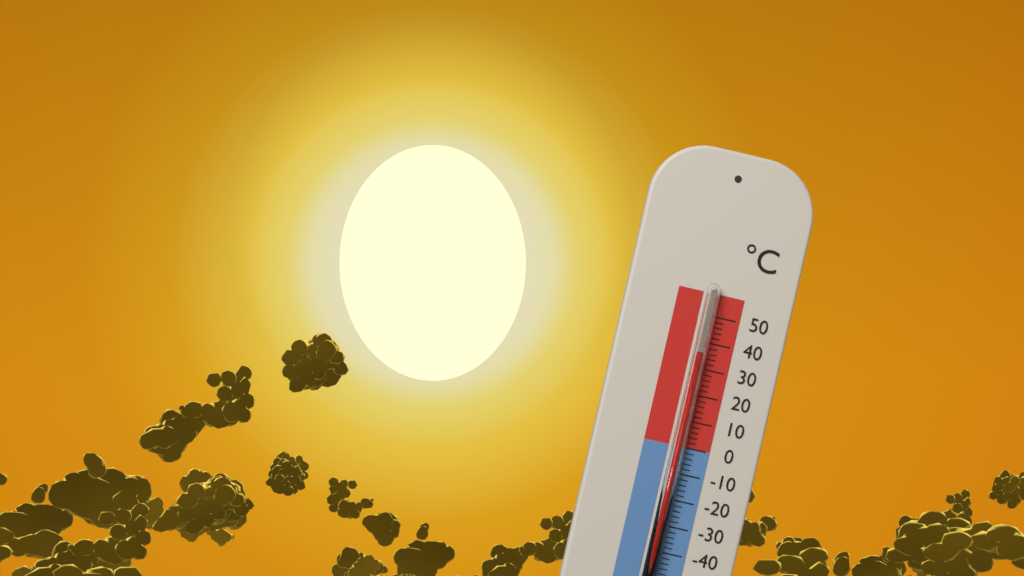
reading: 36 °C
